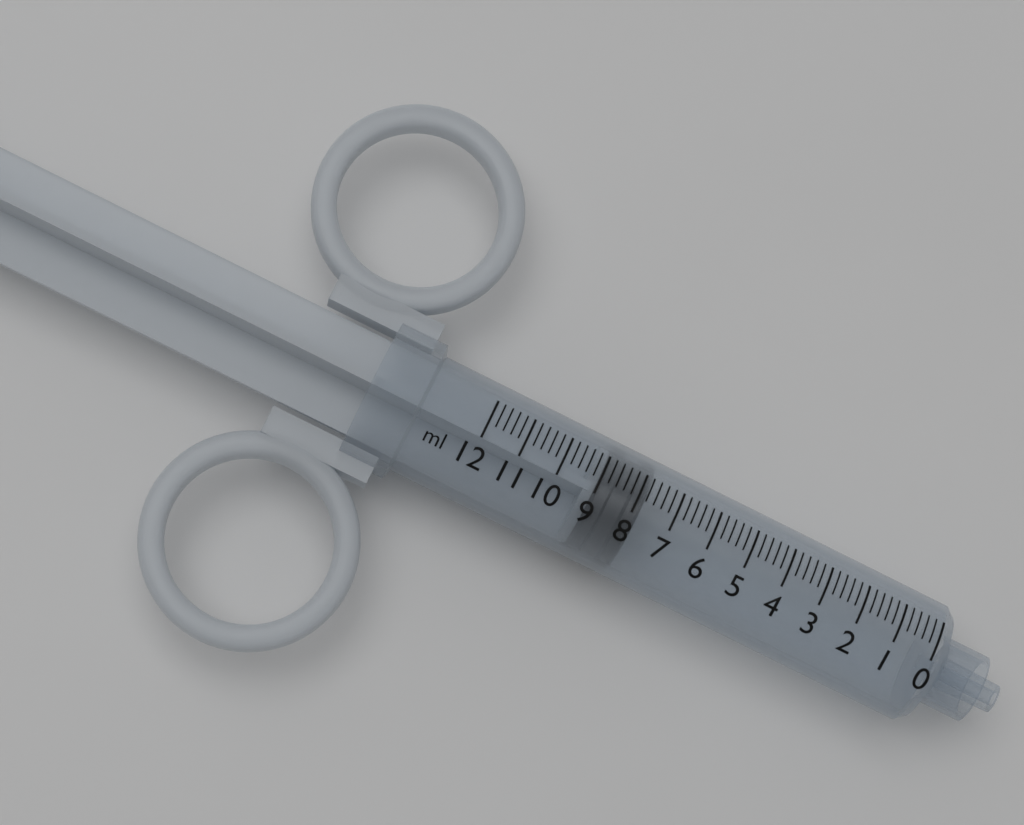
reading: 7.8 ml
